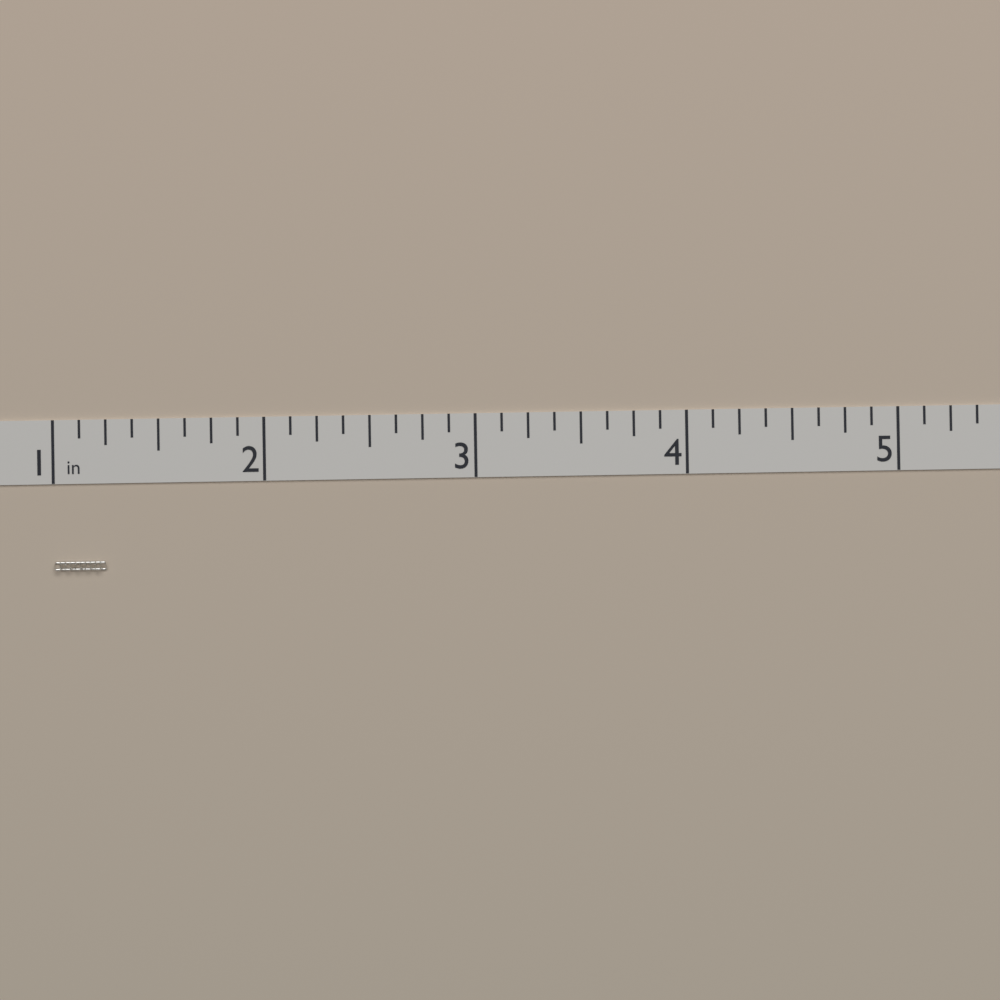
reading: 1.250 in
